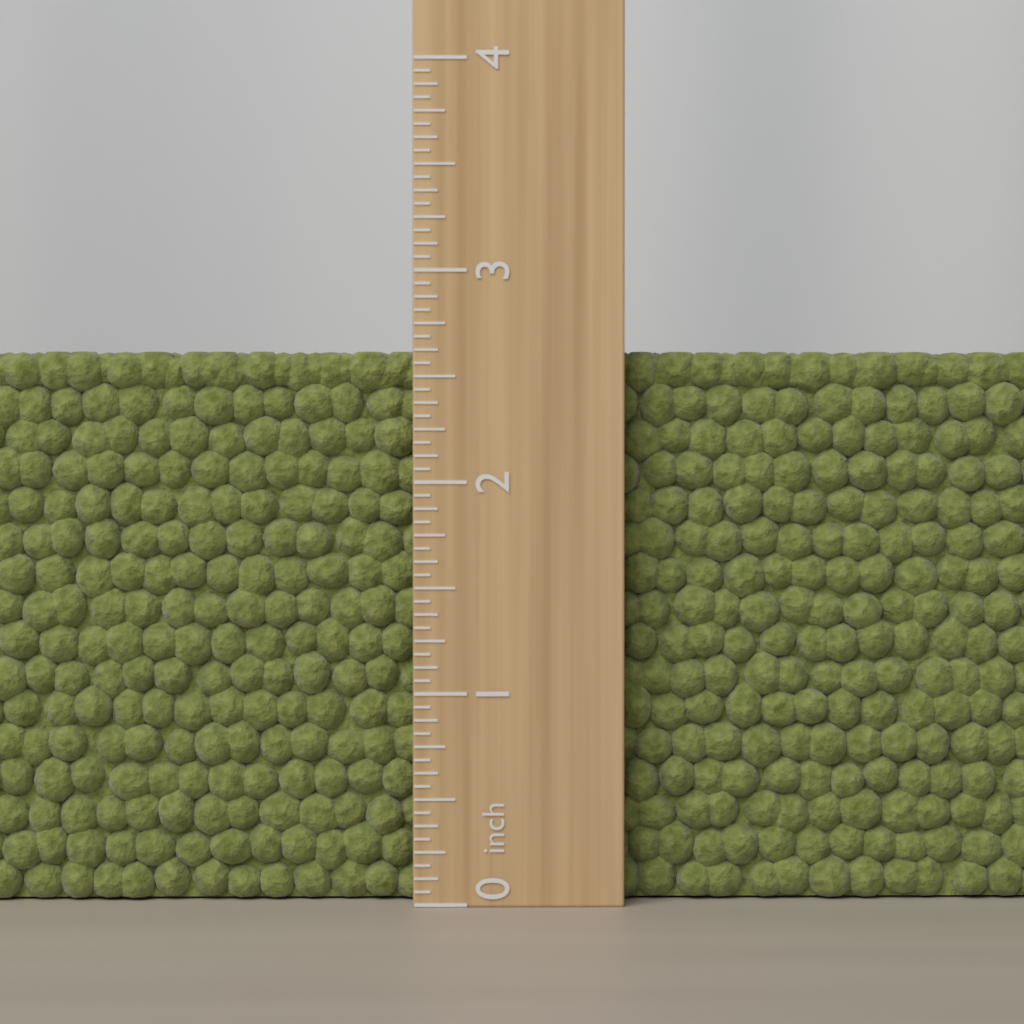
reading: 2.6250 inch
